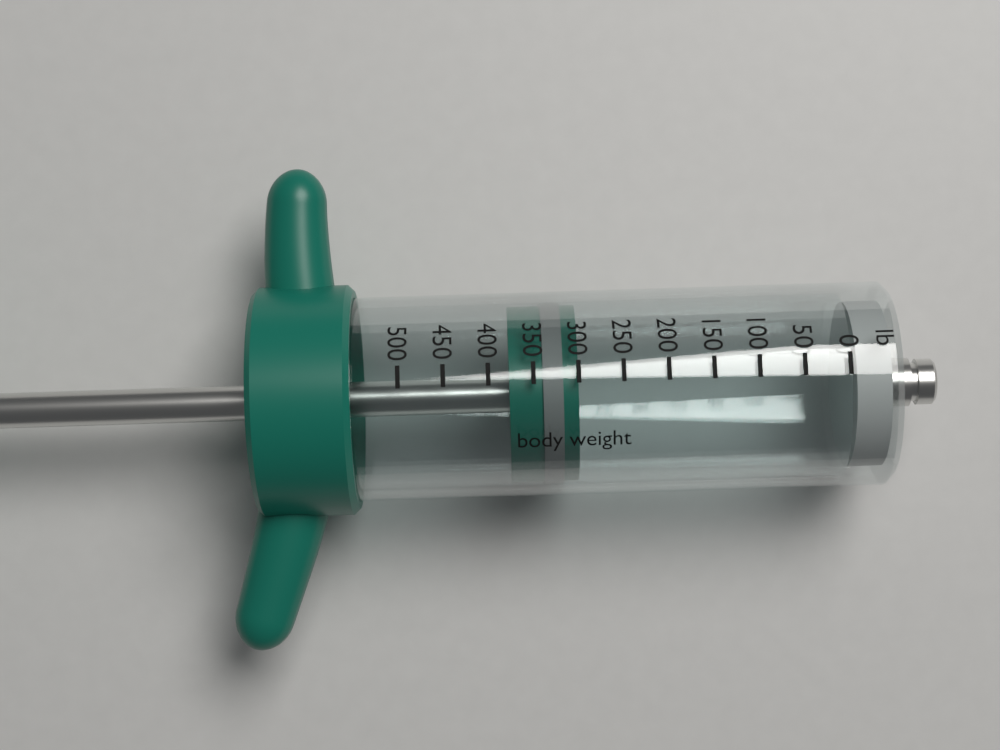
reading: 300 lb
